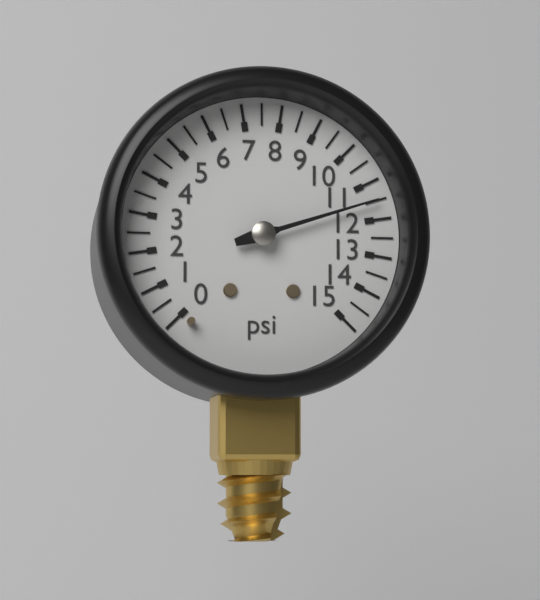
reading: 11.5 psi
